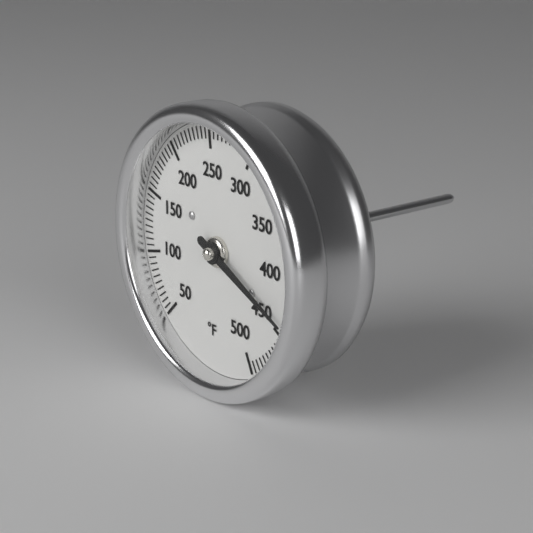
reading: 440 °F
